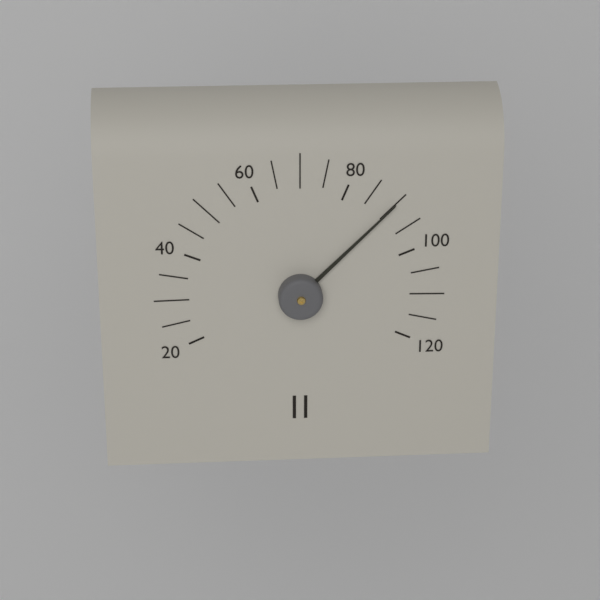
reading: 90 (no unit)
